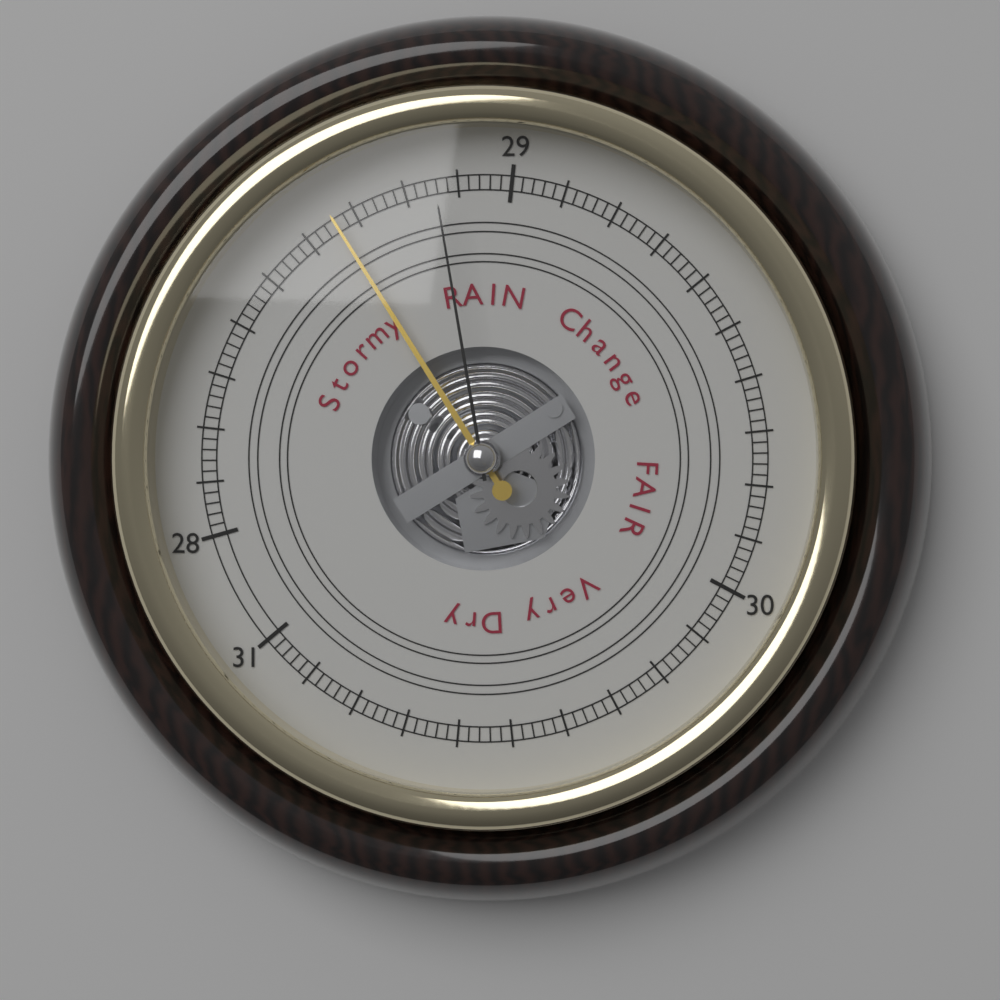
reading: 28.66 (no unit)
